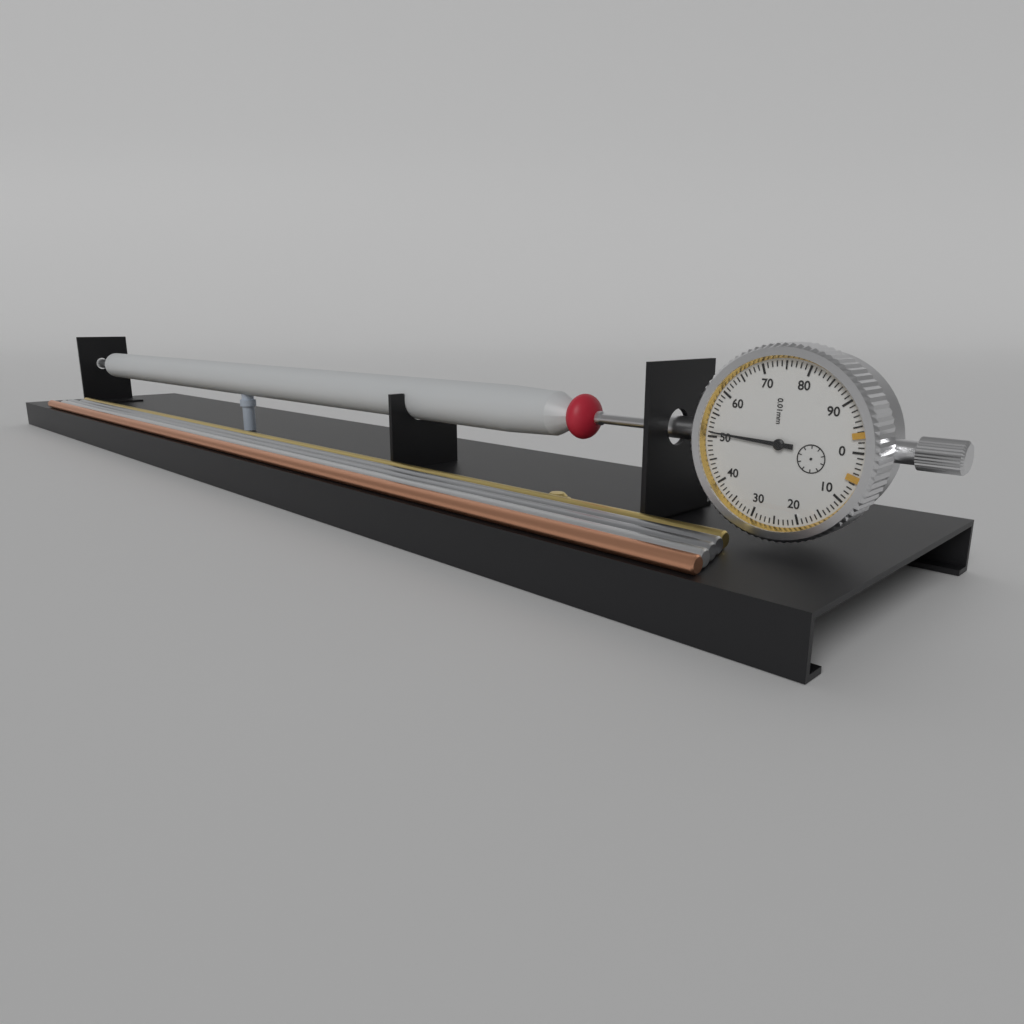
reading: 0.51 mm
